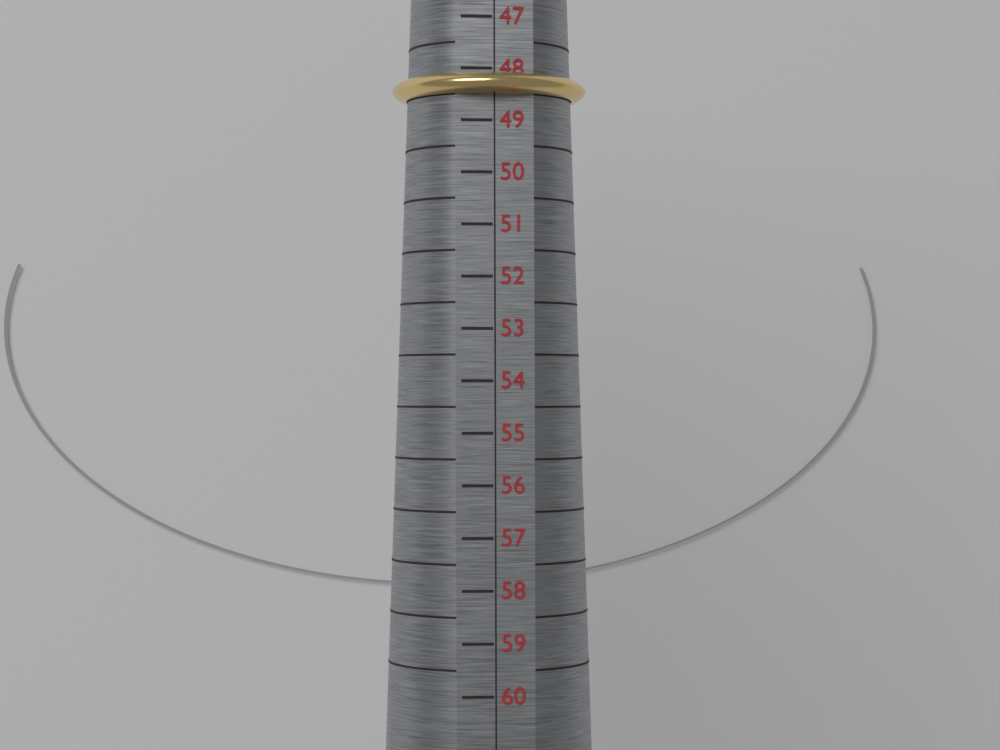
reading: 48.5 (no unit)
